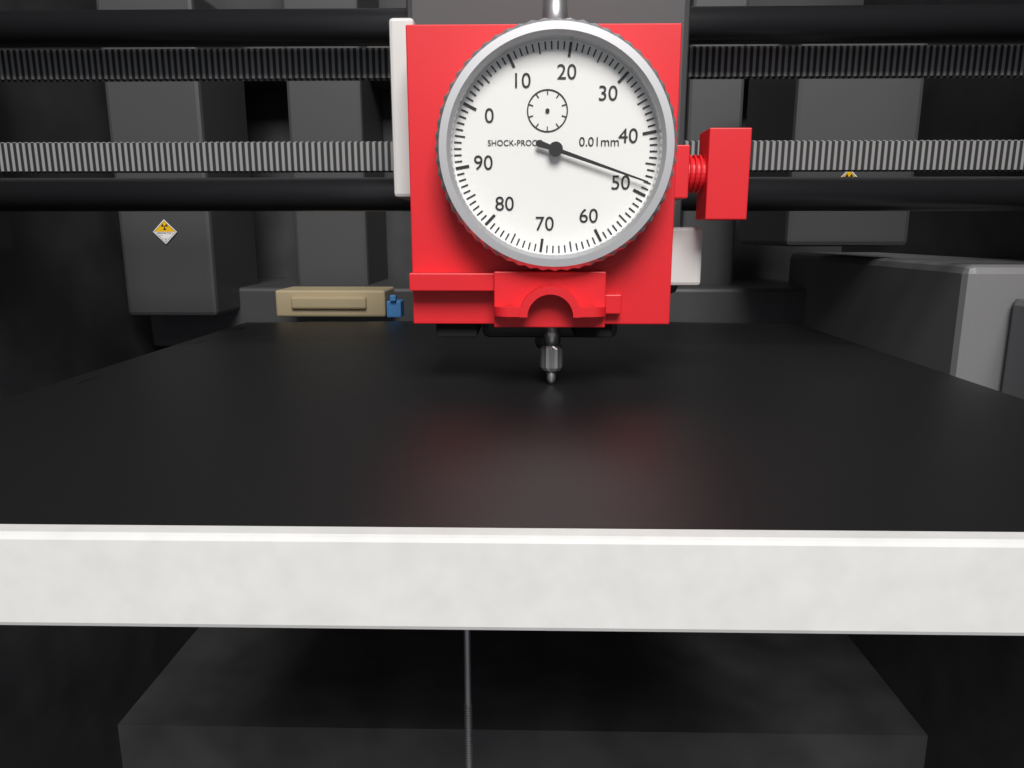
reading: 48 0.01mm
